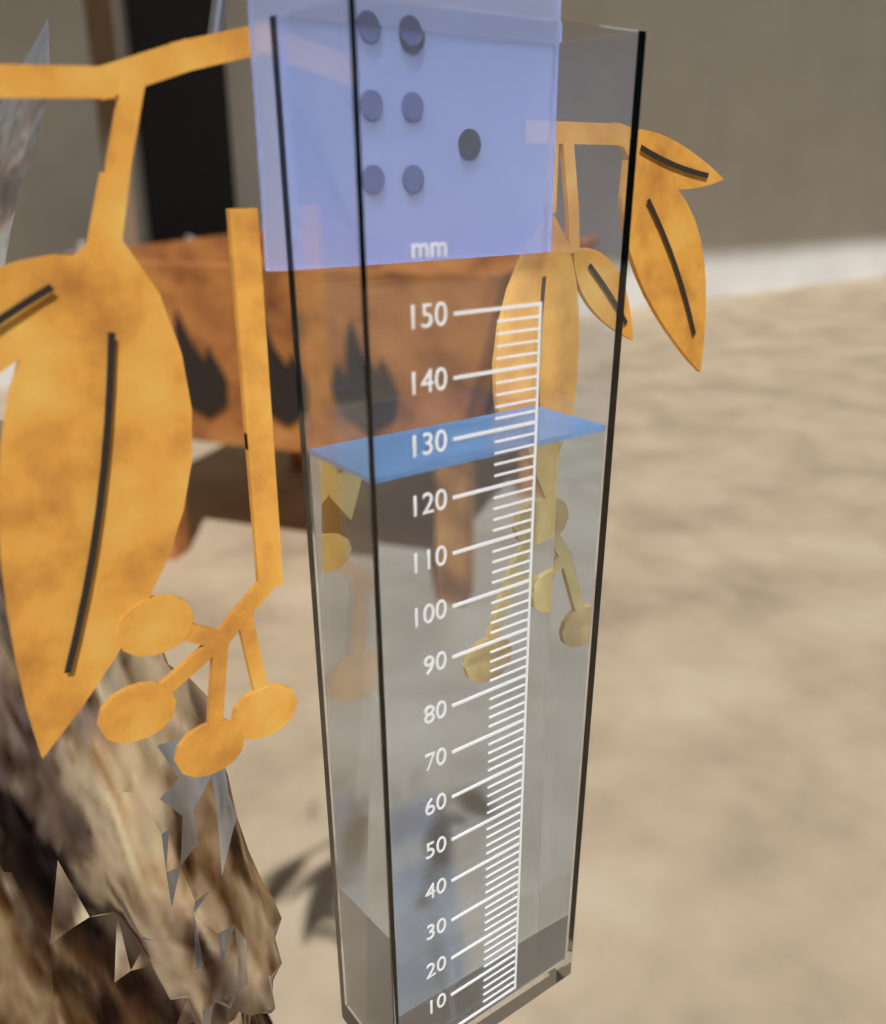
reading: 126 mm
